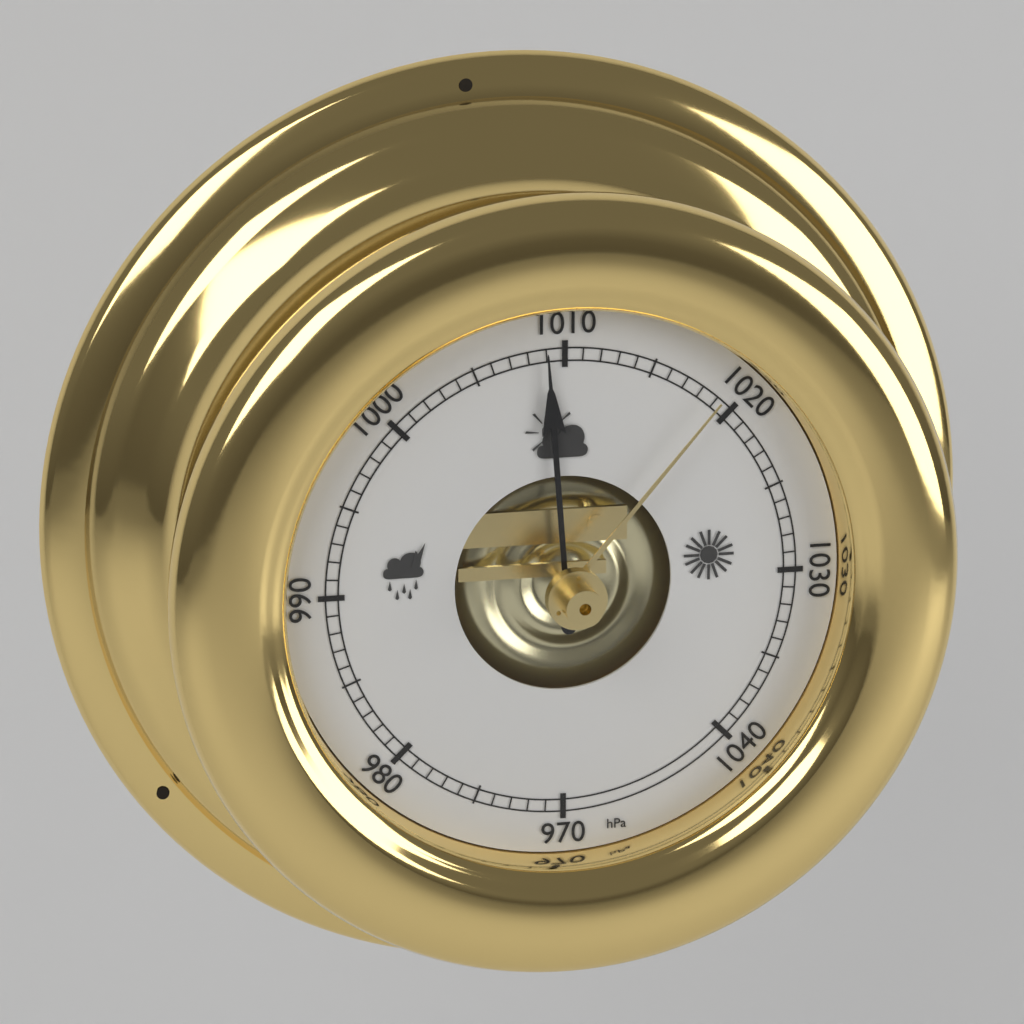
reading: 1009 hPa
